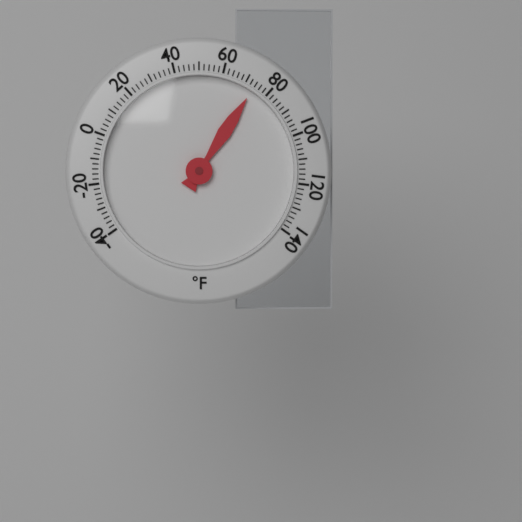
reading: 74 °F
